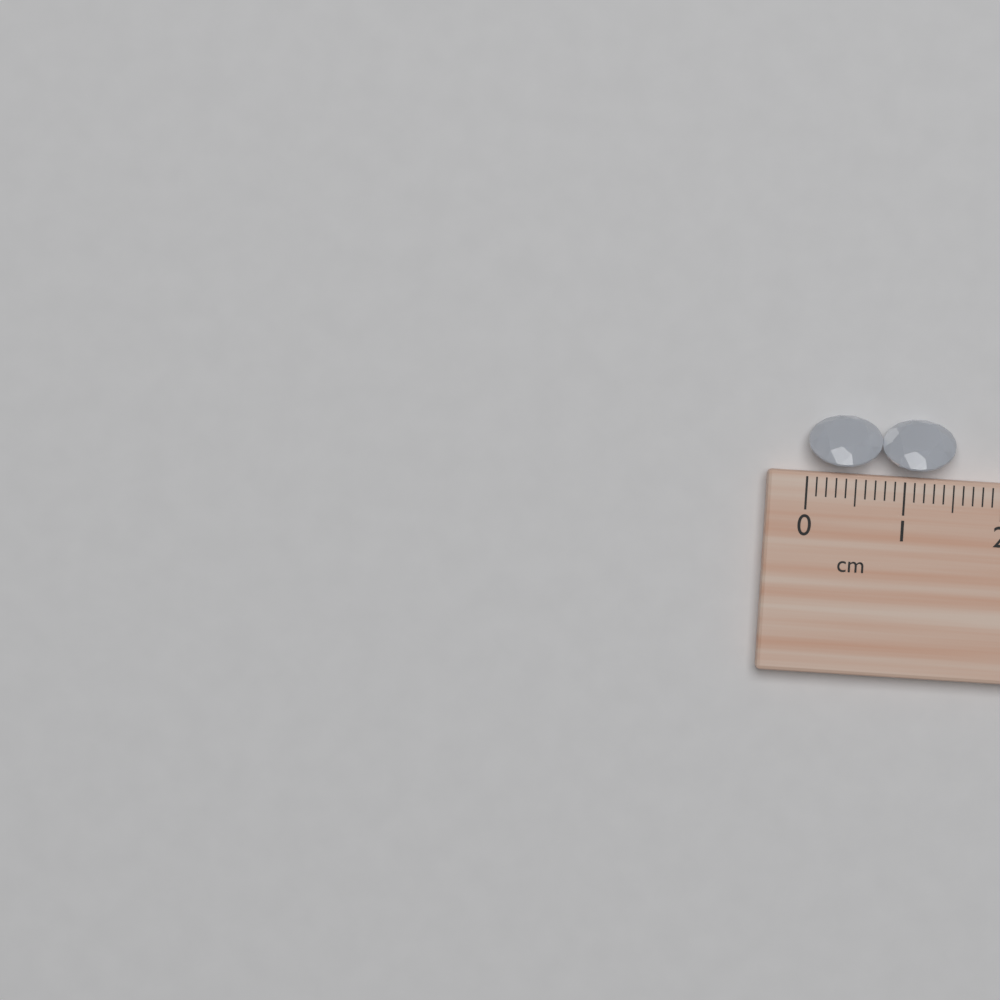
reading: 1.5 cm
